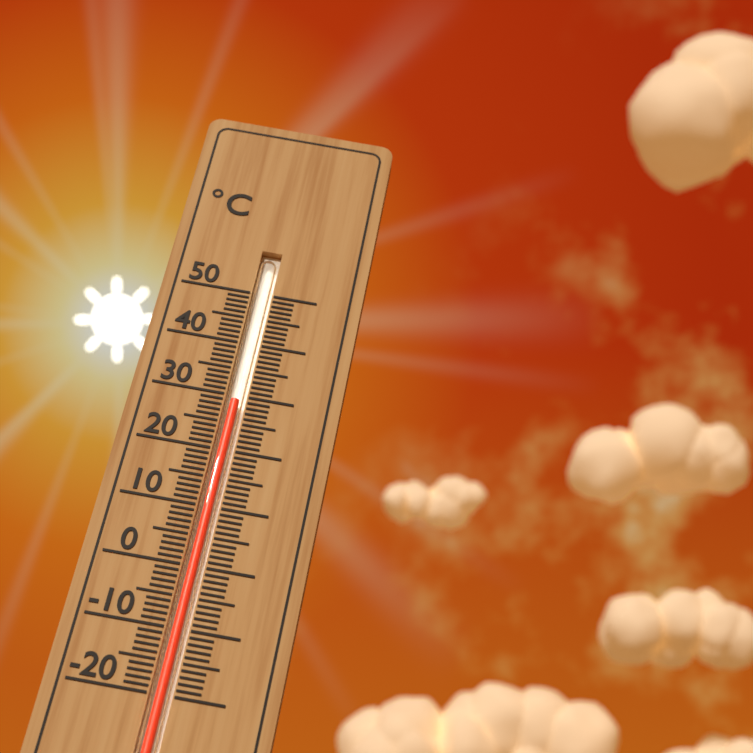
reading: 29 °C
